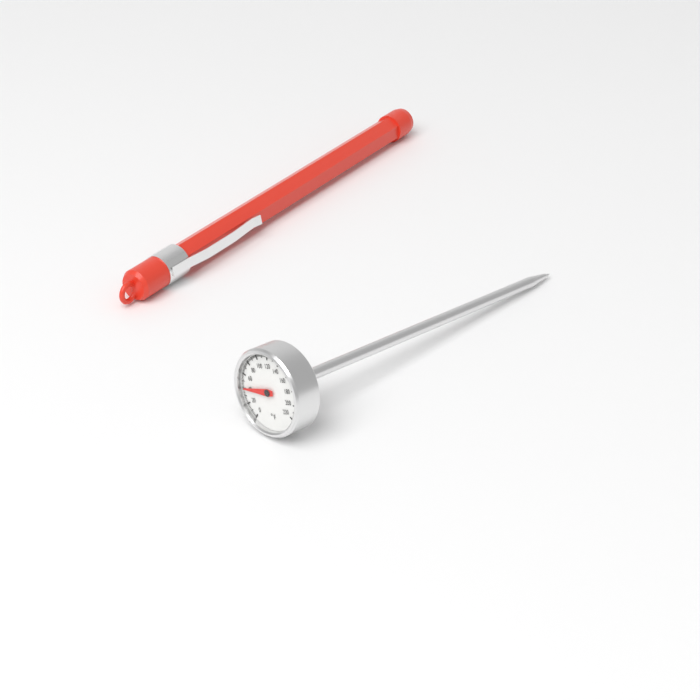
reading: 40 °F
